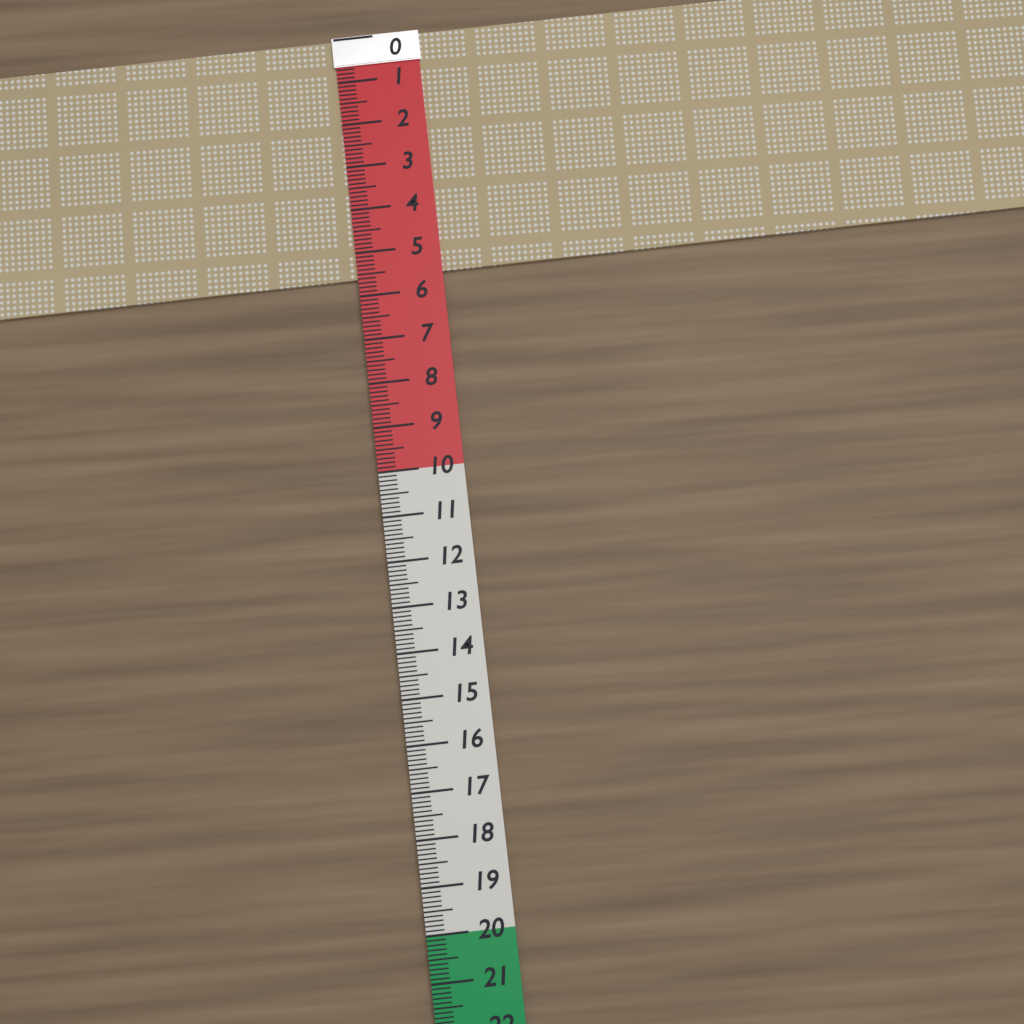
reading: 5.6 (no unit)
